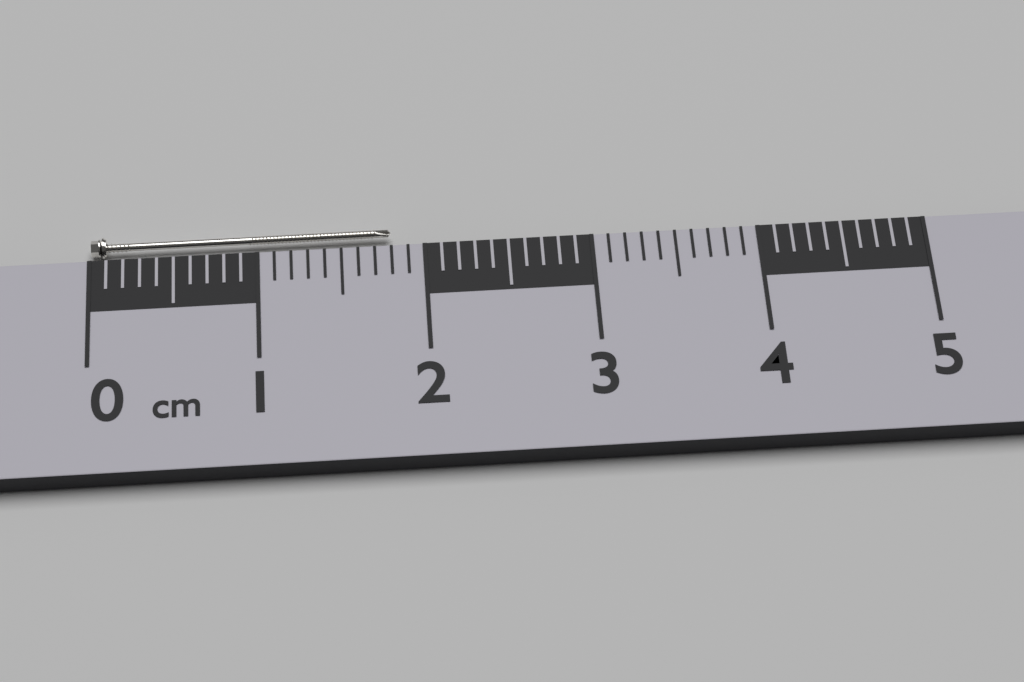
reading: 1.8 cm
